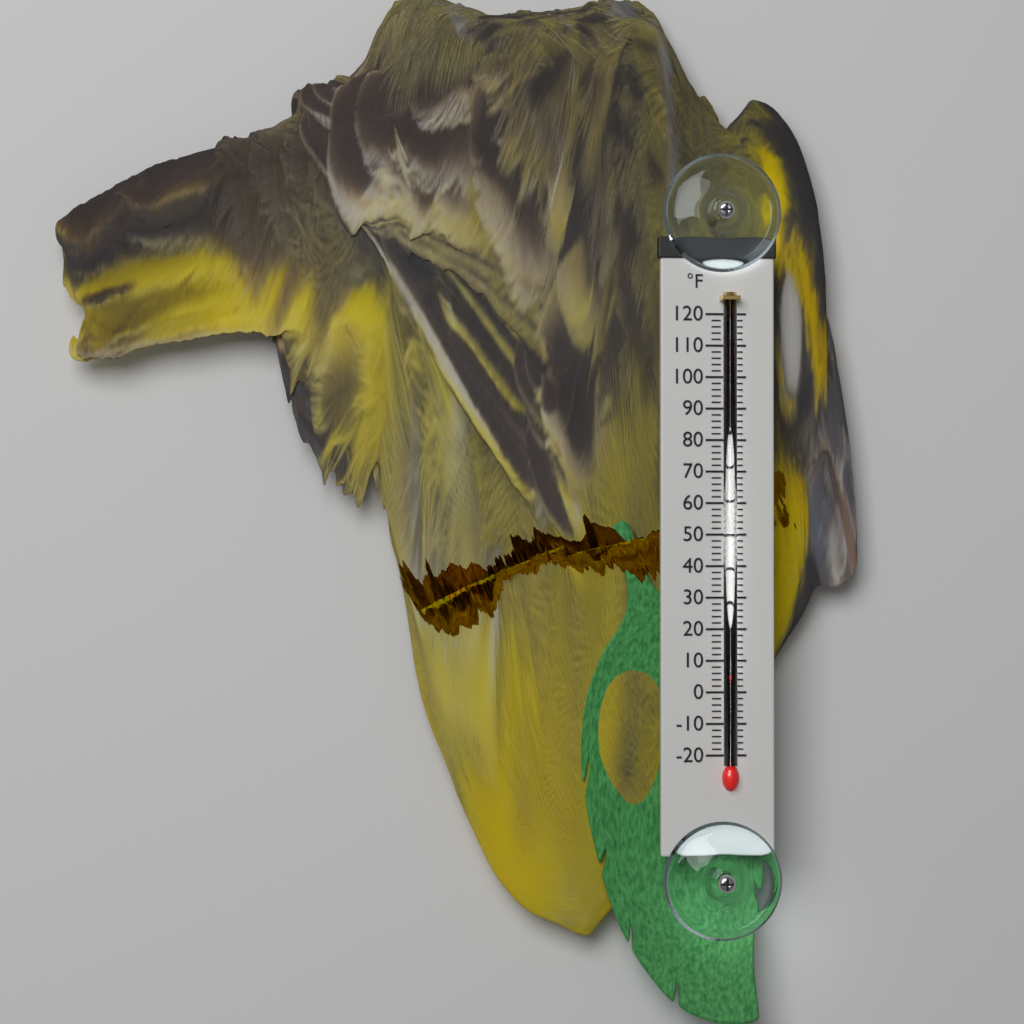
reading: 6 °F
